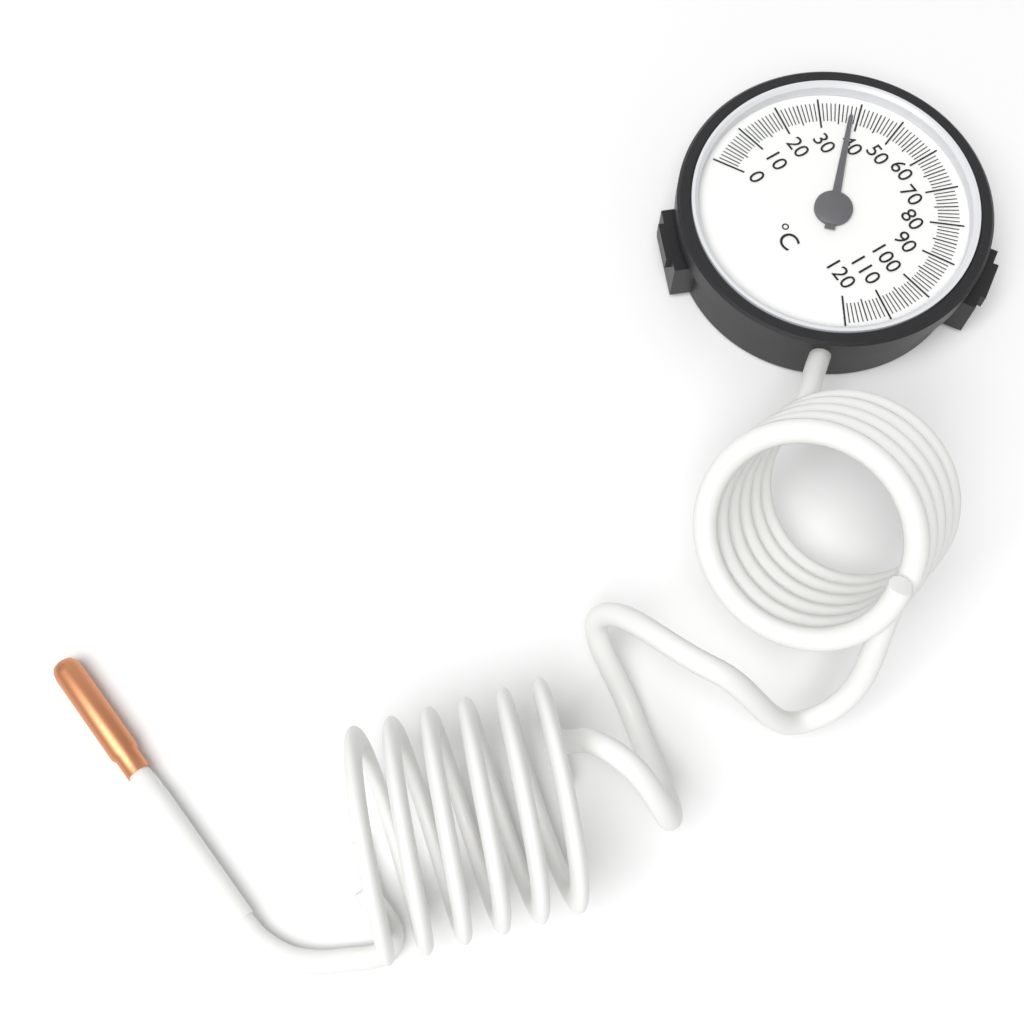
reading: 38 °C
